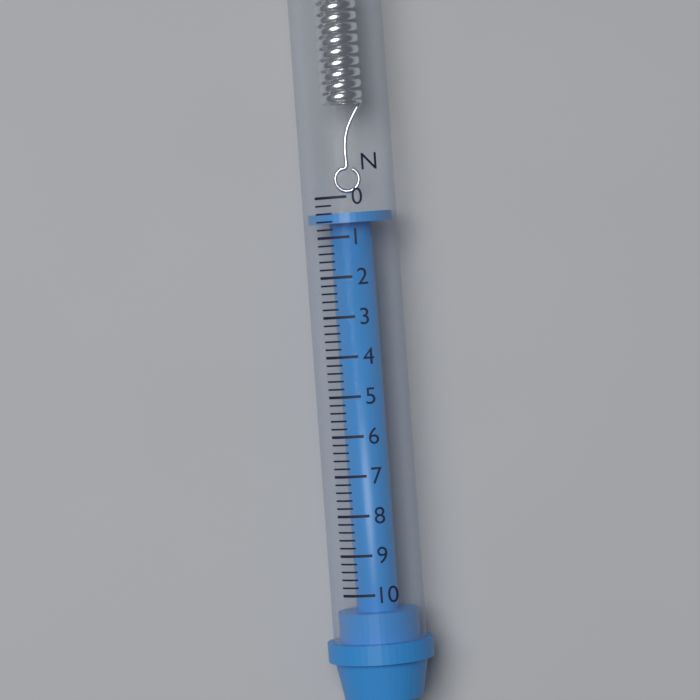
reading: 0.4 N
